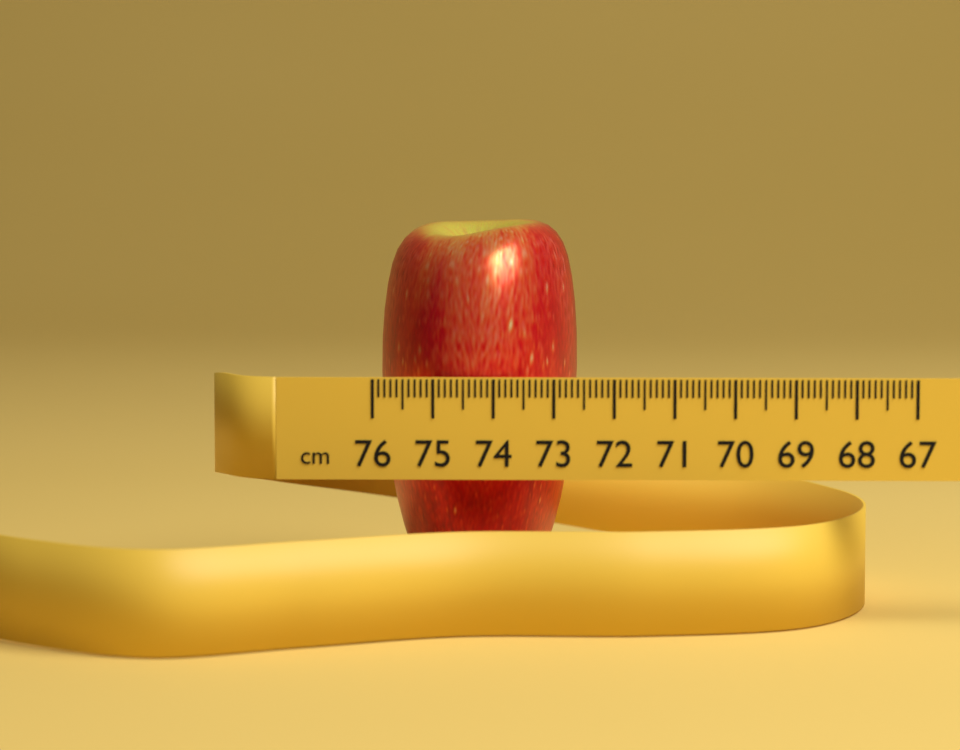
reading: 72.6 cm
